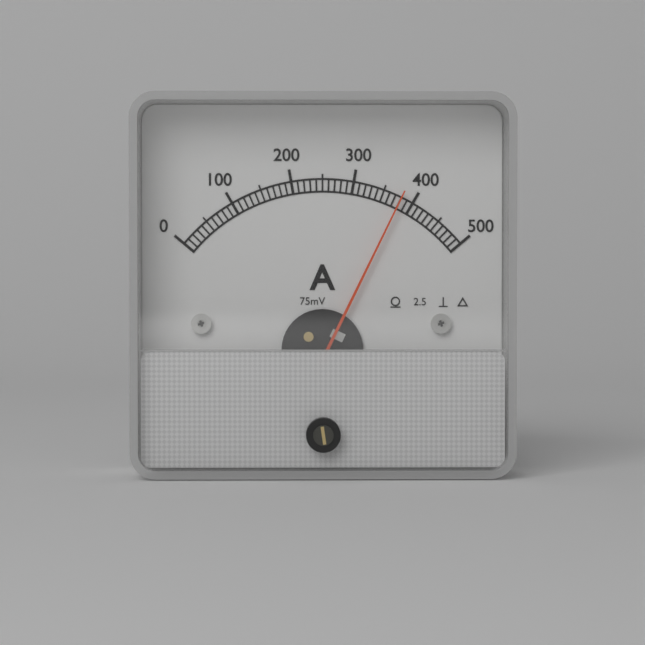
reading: 380 A
